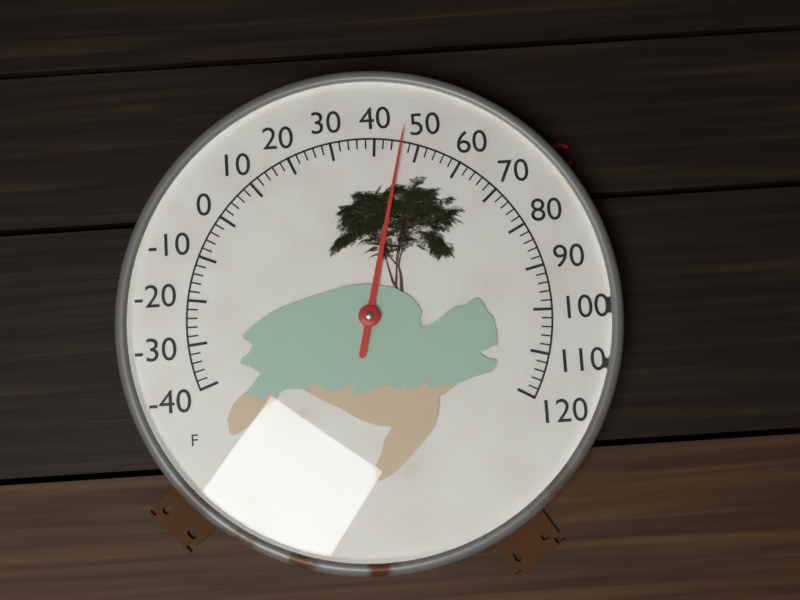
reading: 46 °F
